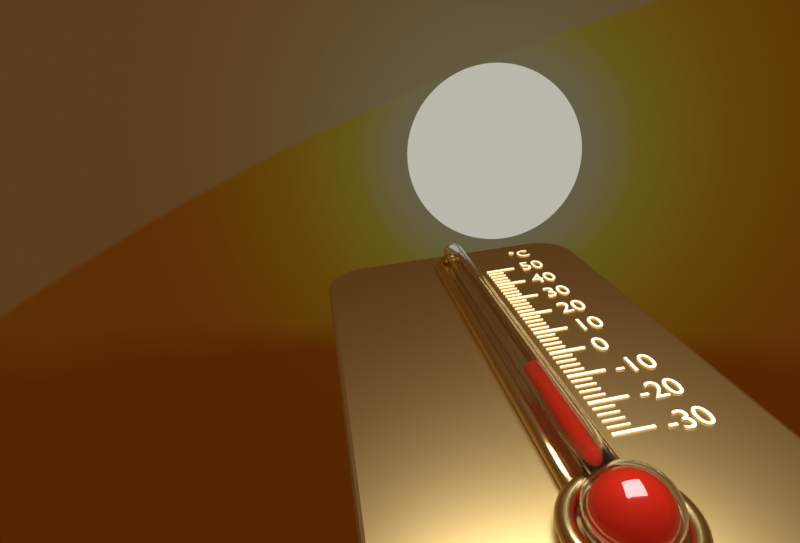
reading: -12 °C
